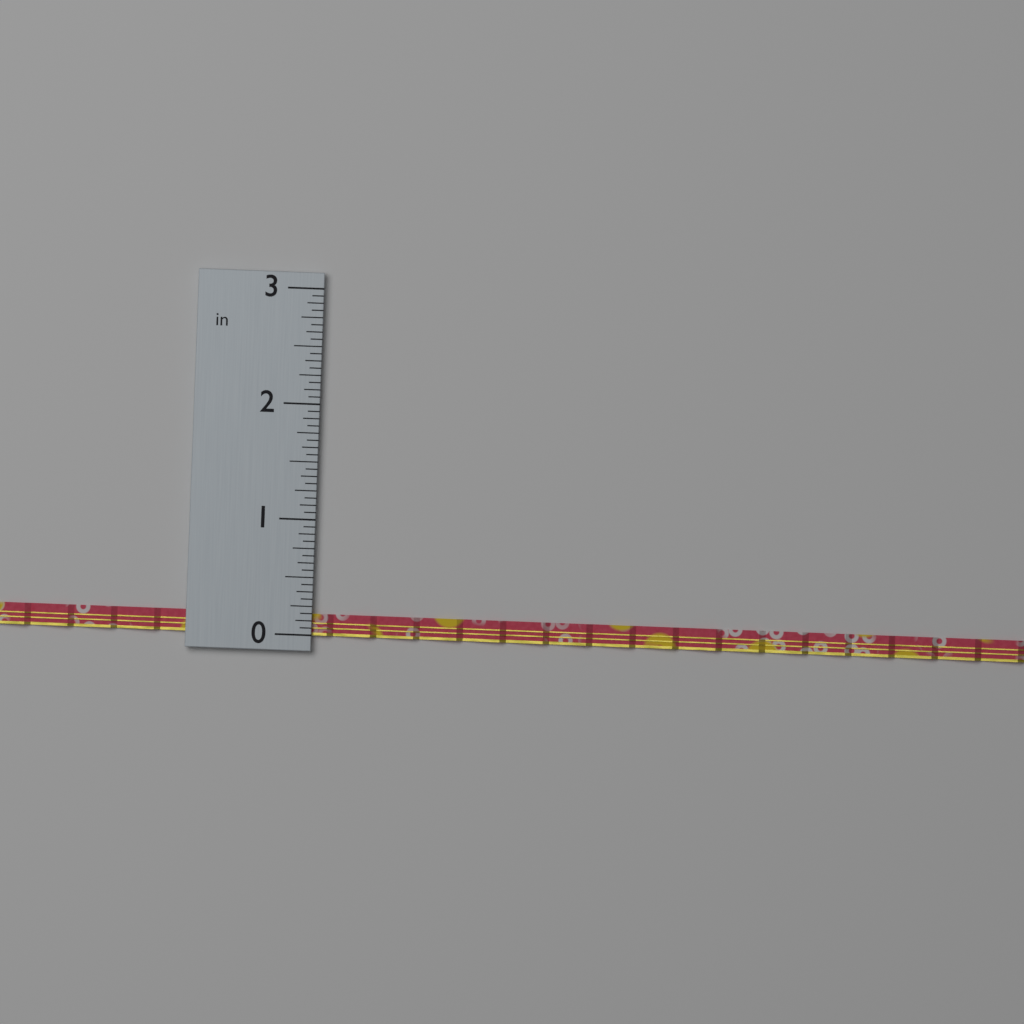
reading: 0.1875 in
